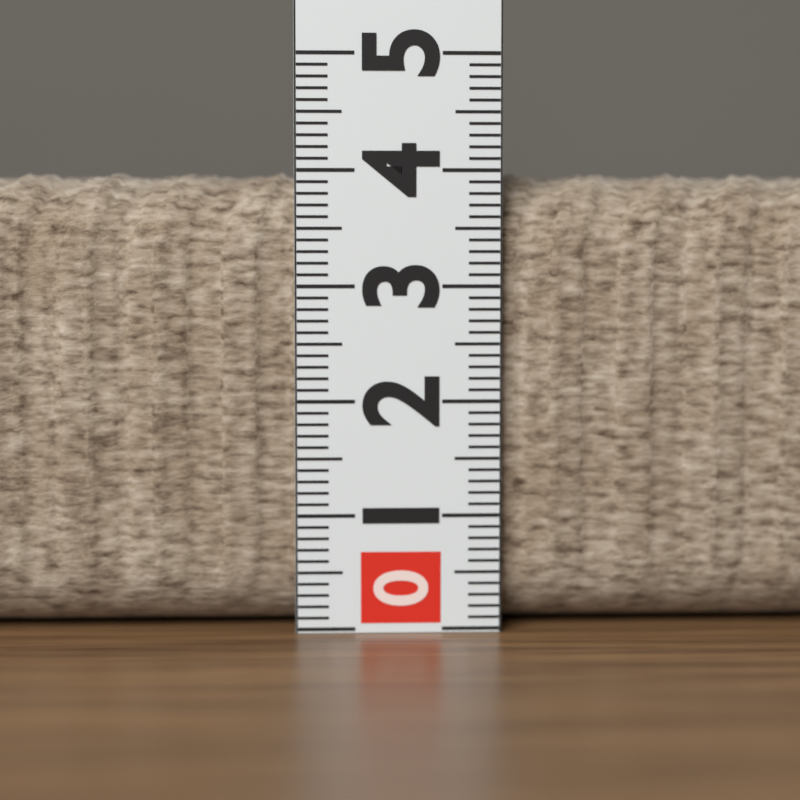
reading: 4.0 (no unit)
